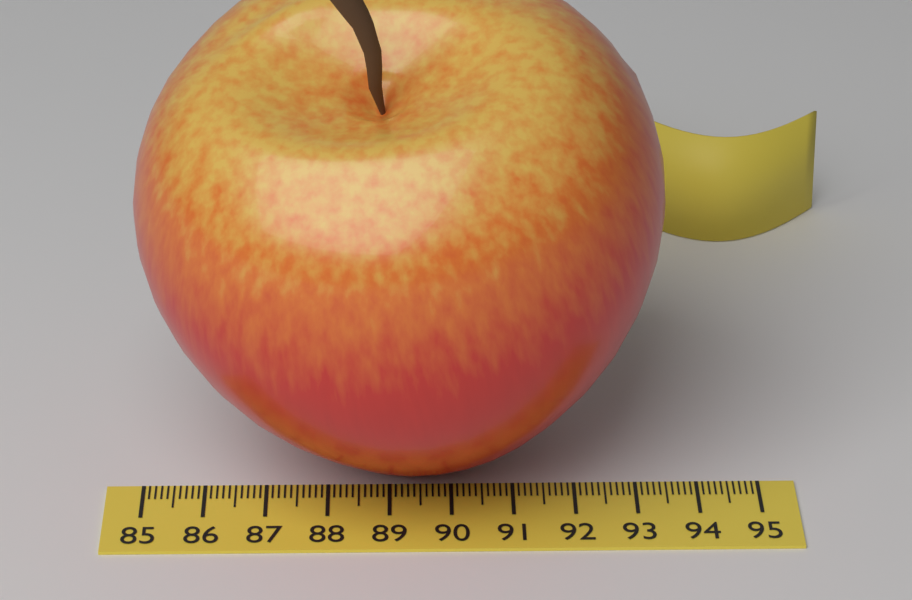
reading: 93.4 (no unit)
